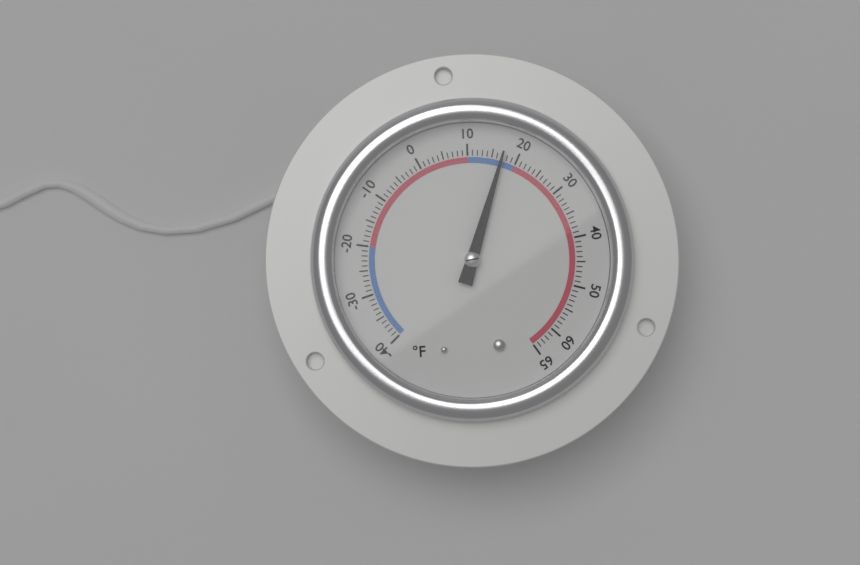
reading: 17 °F
